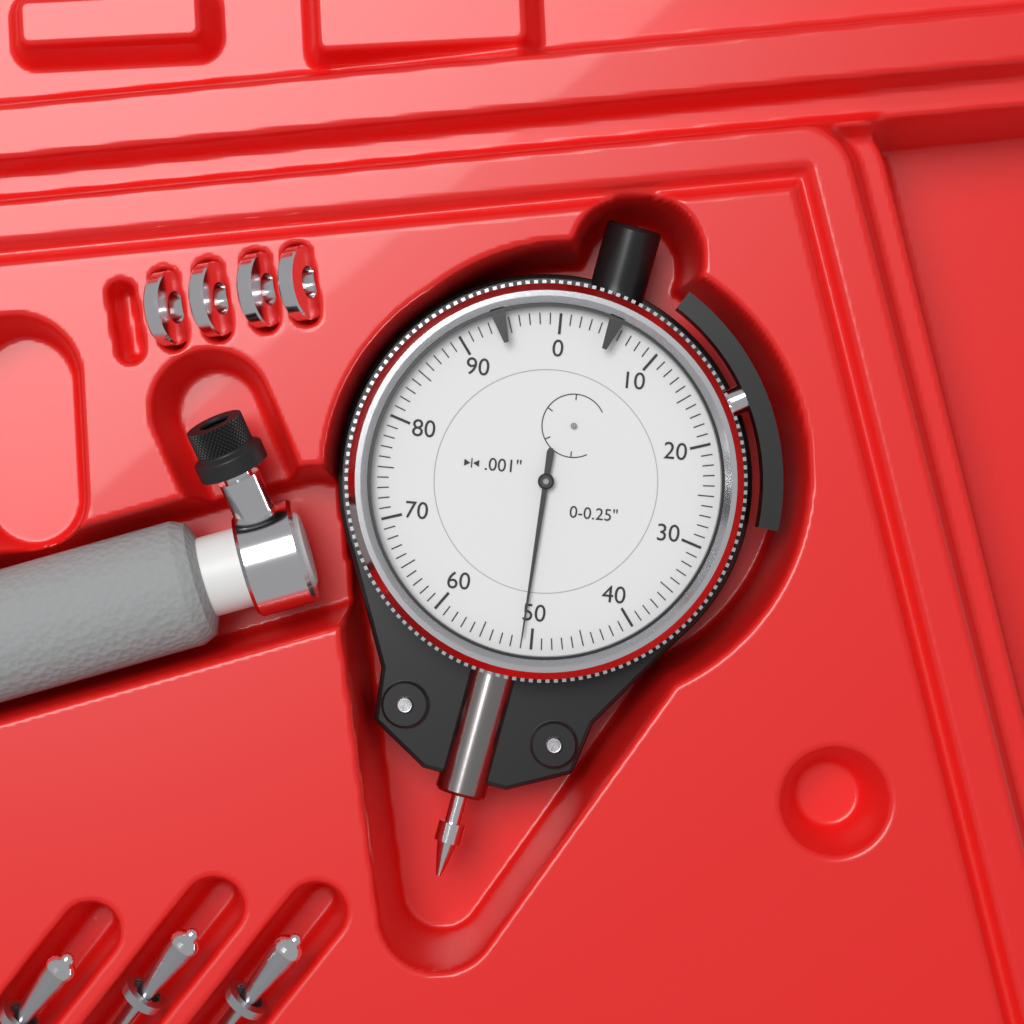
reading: 0.051 in
